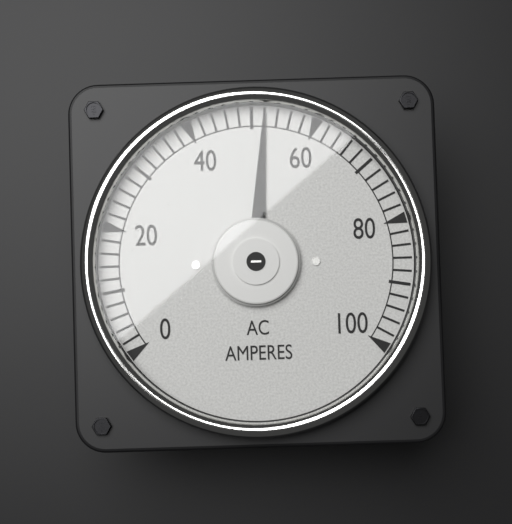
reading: 52 A
